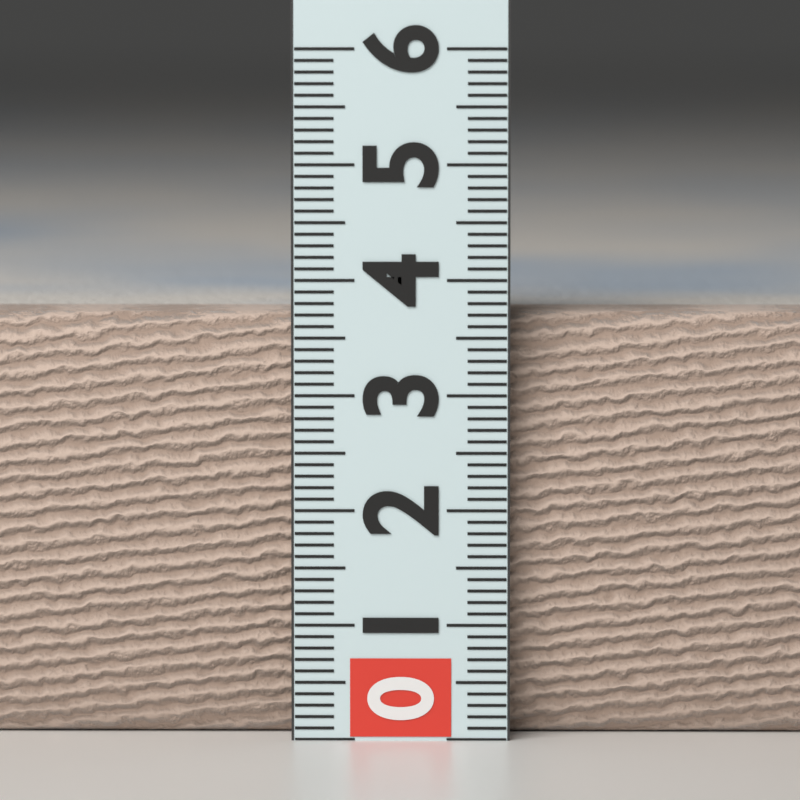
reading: 3.7 (no unit)
